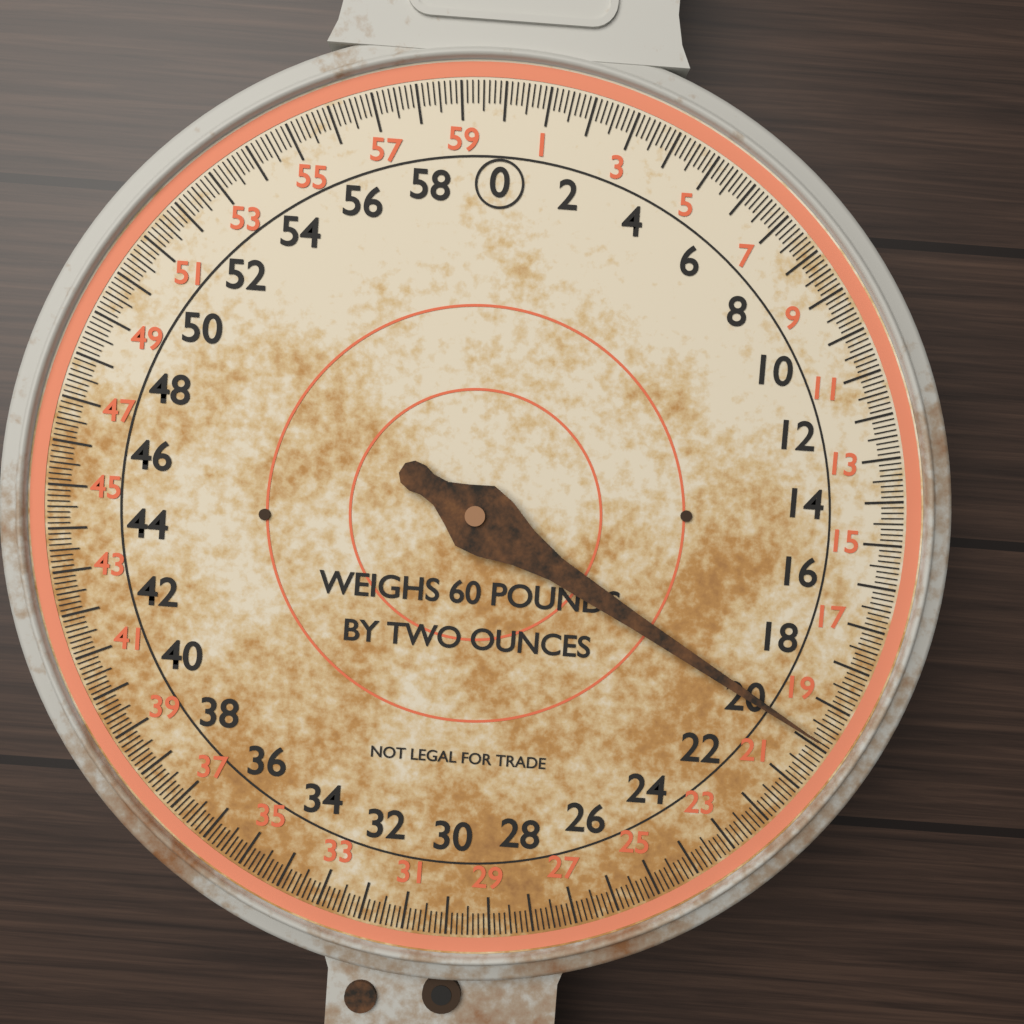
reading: 19.875 lb
